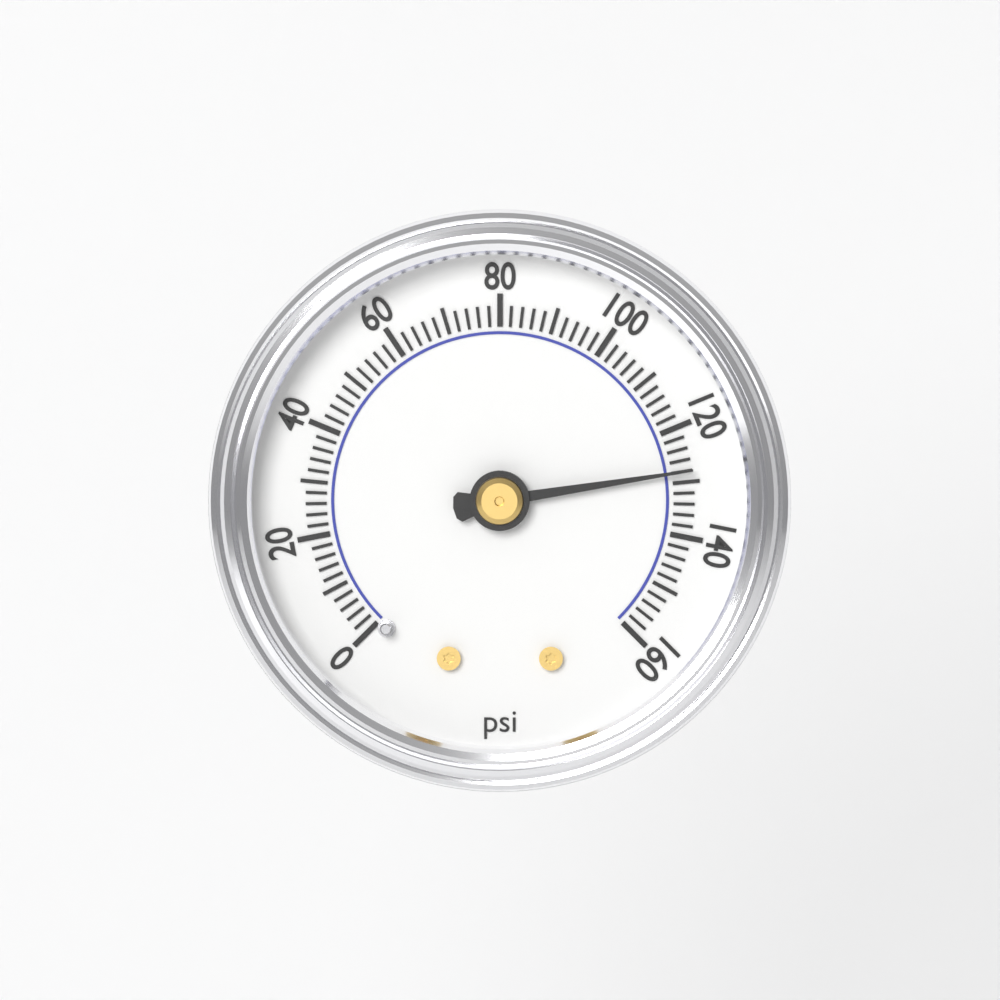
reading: 128 psi
